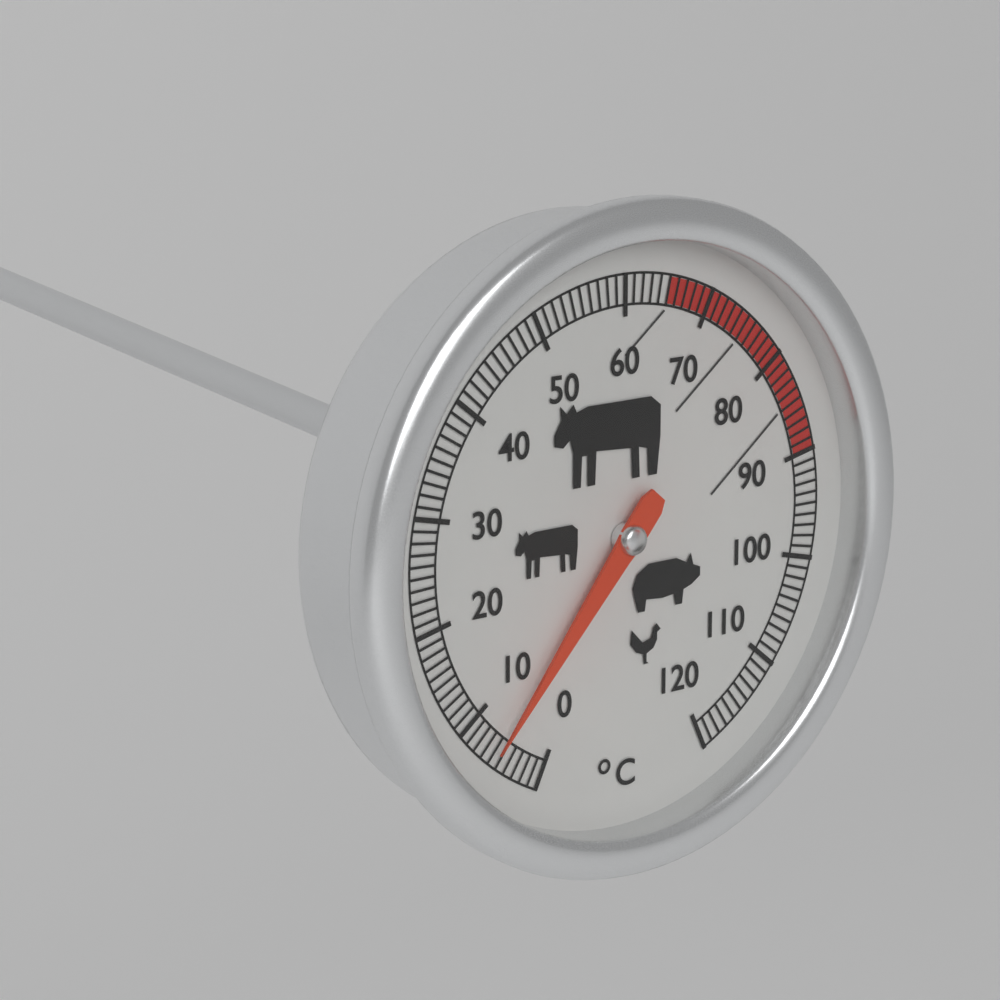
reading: 6 °C
